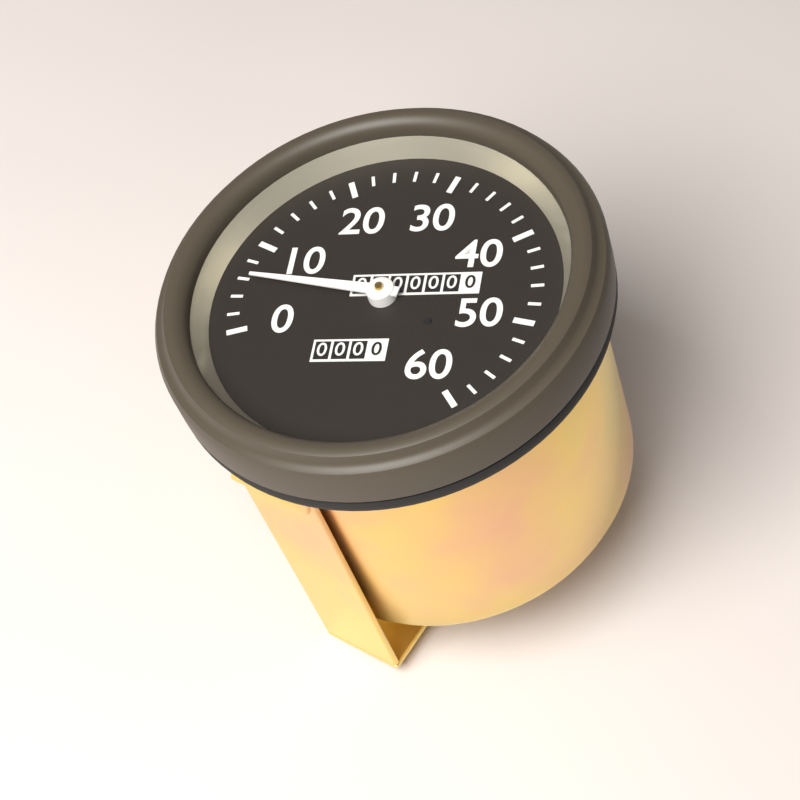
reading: 6 (no unit)
